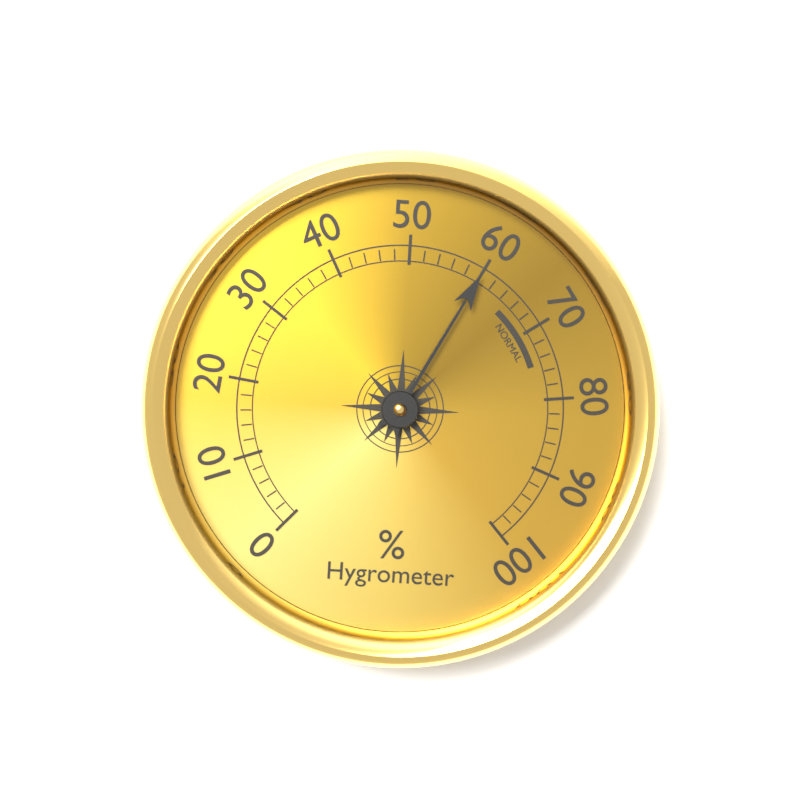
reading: 60 %
